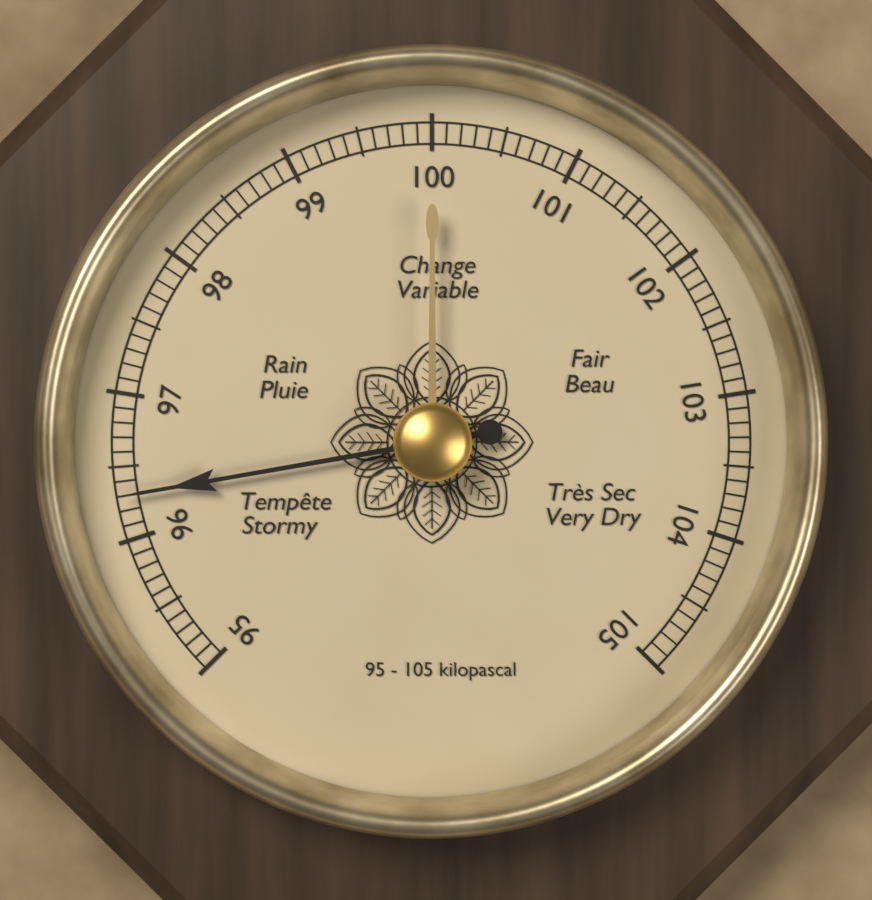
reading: 96.3 kPa
